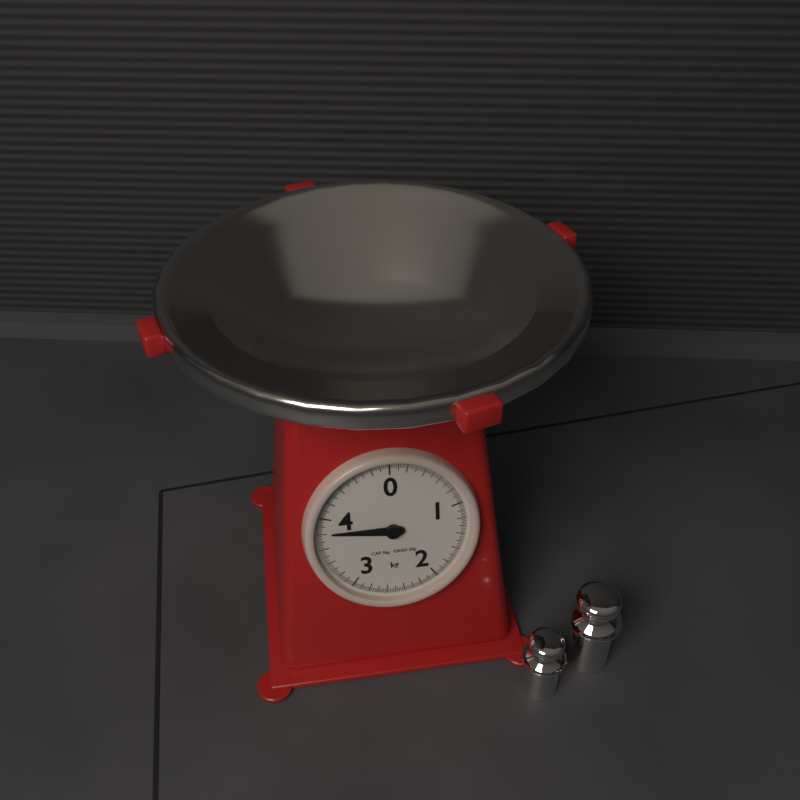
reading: 3.80 kg
